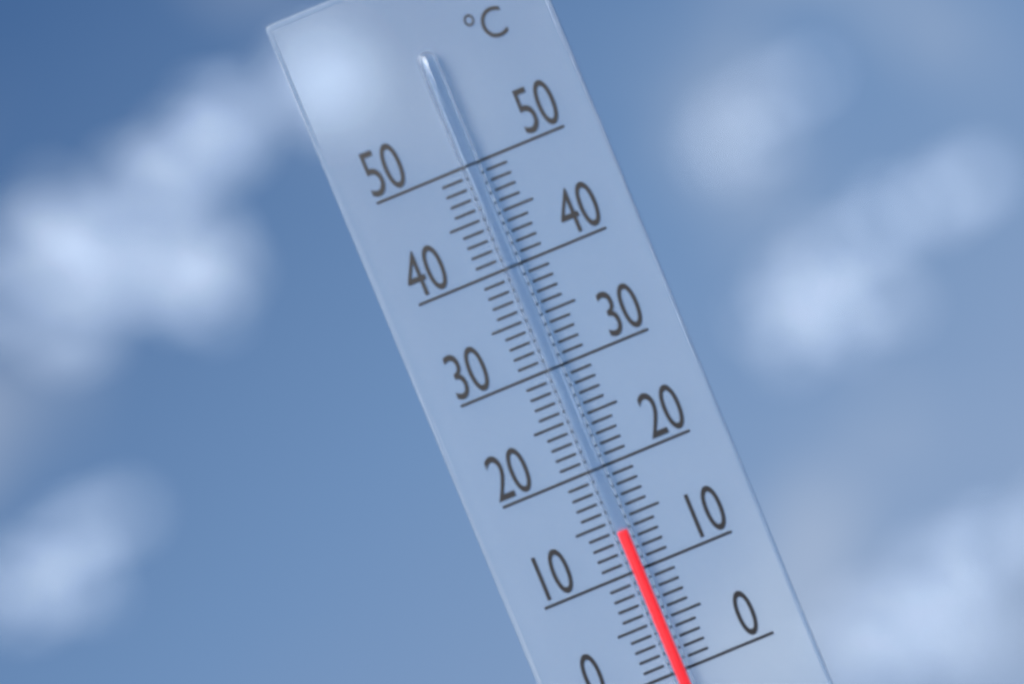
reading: 14 °C
